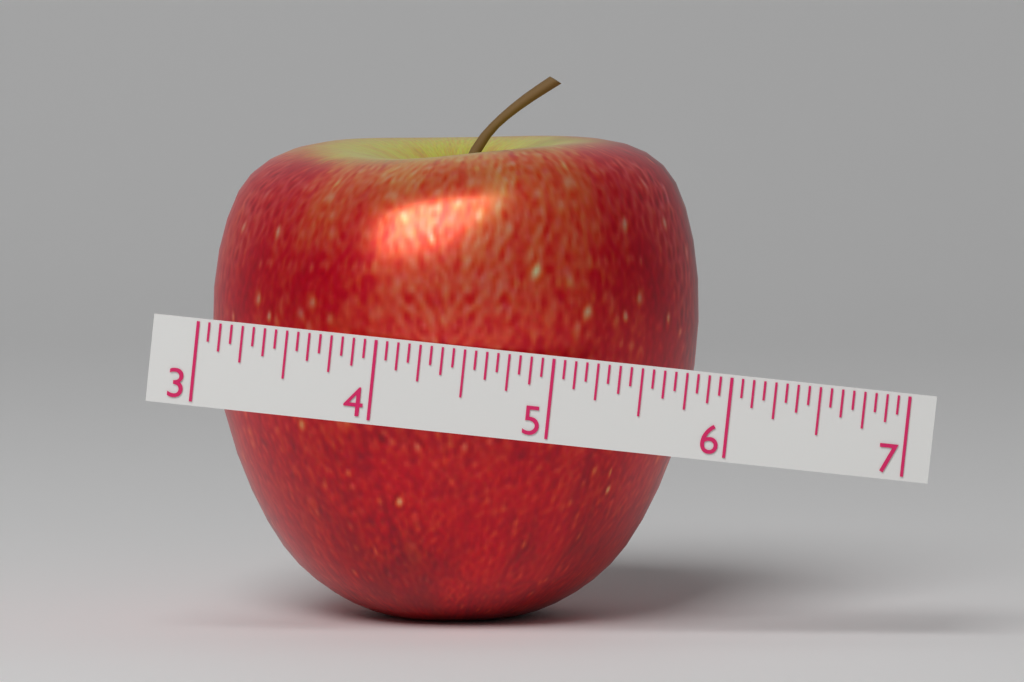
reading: 5.8125 (no unit)
